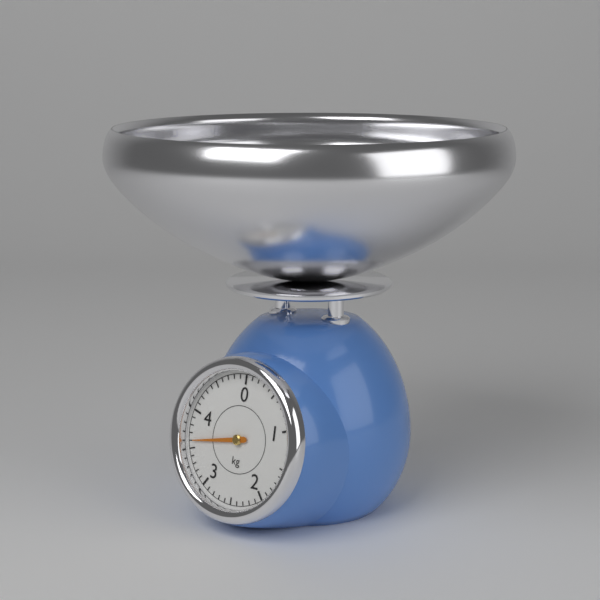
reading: 3.6 kg
